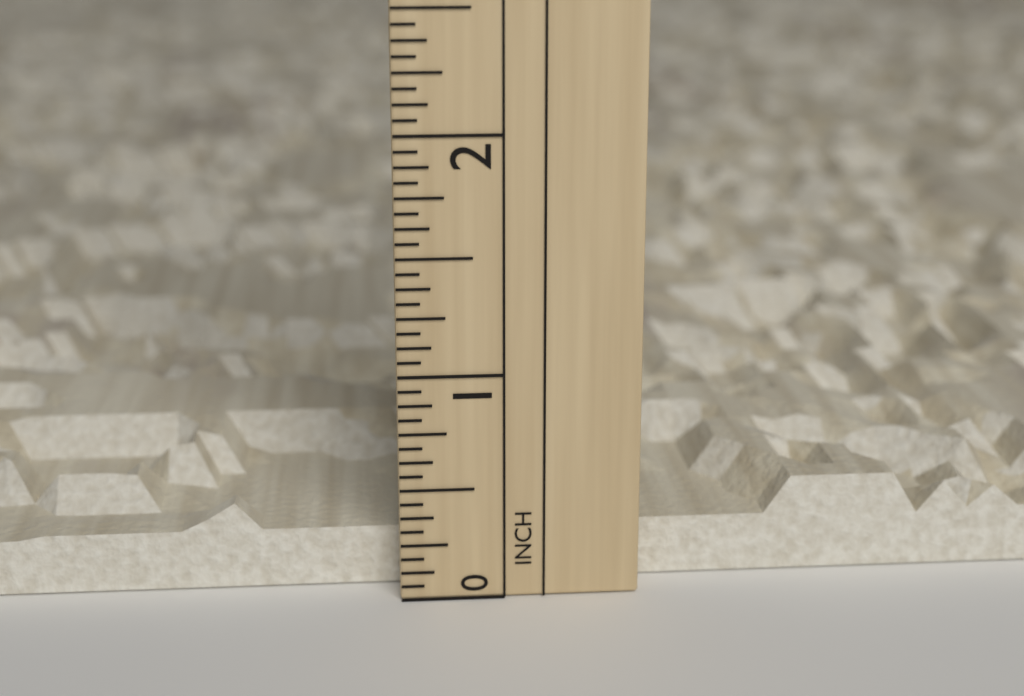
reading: 0.4375 in
